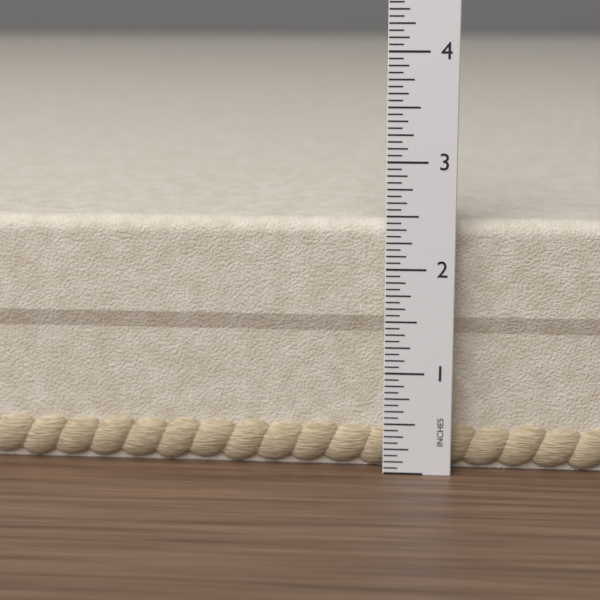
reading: 2.4375 in
